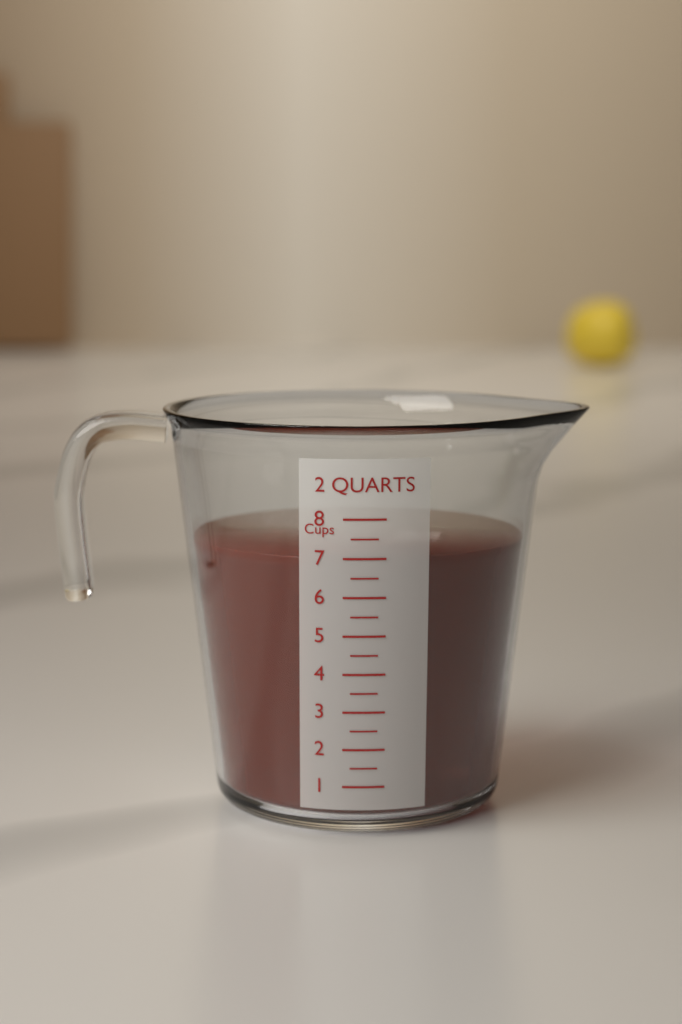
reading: 7.0 cups
